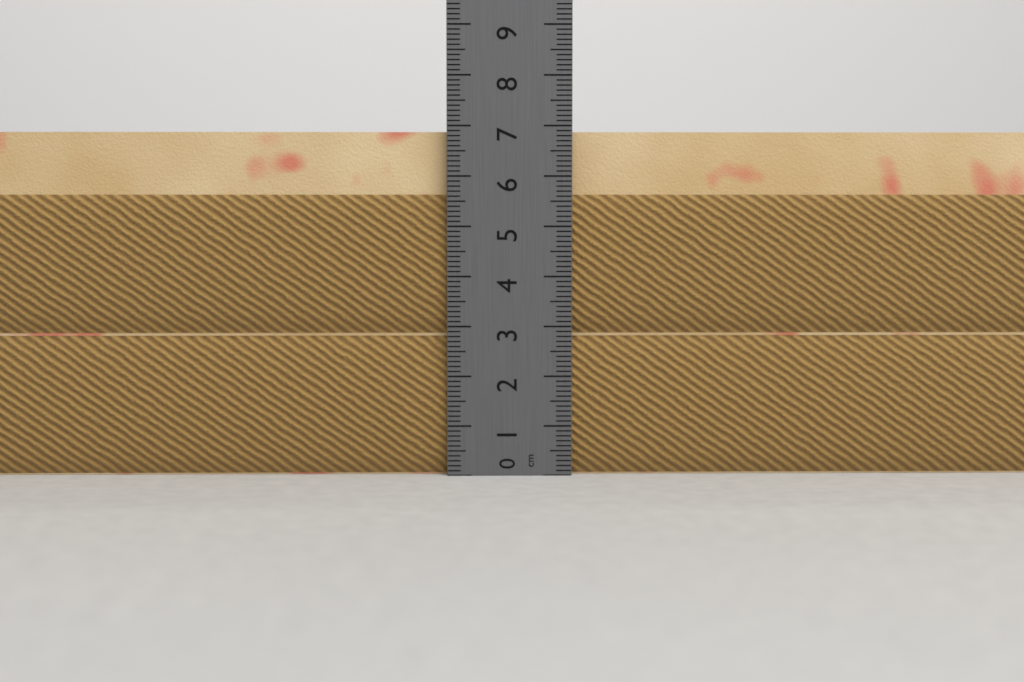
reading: 6.9 cm
